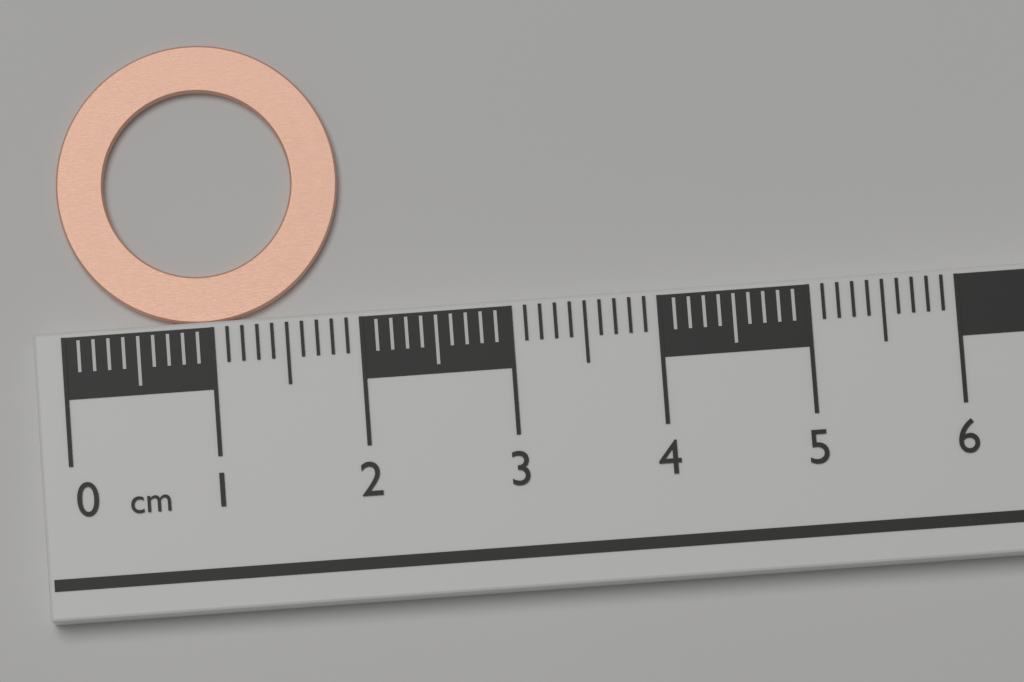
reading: 1.9 cm
